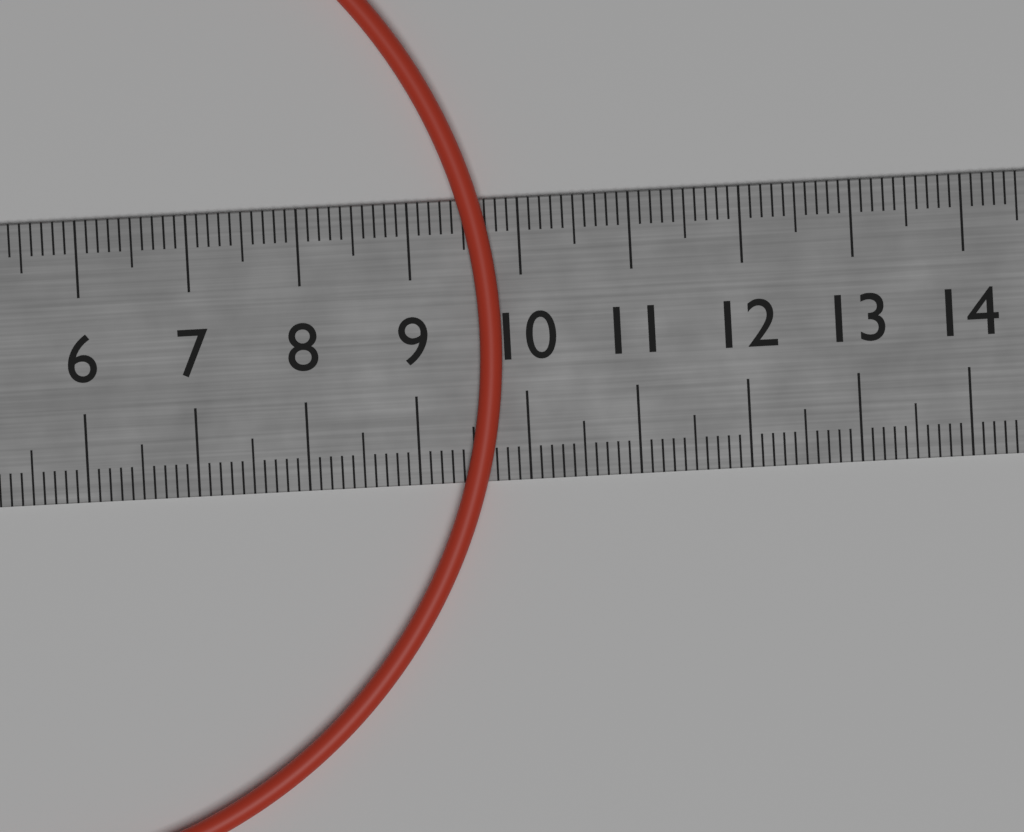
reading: 9.8 cm
